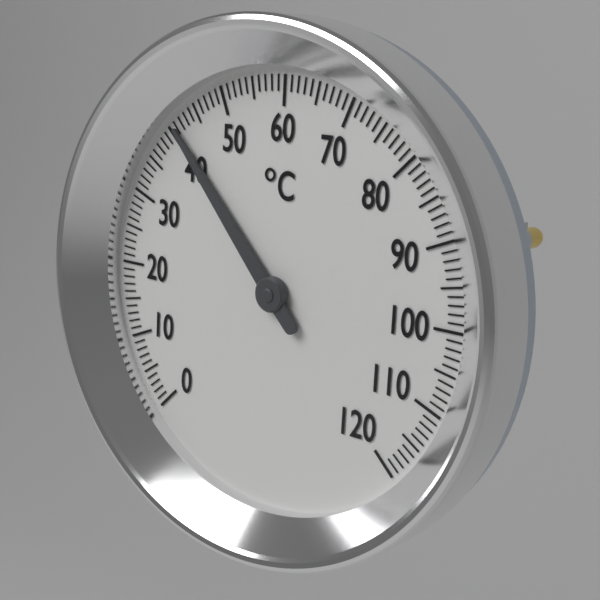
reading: 41 °C
